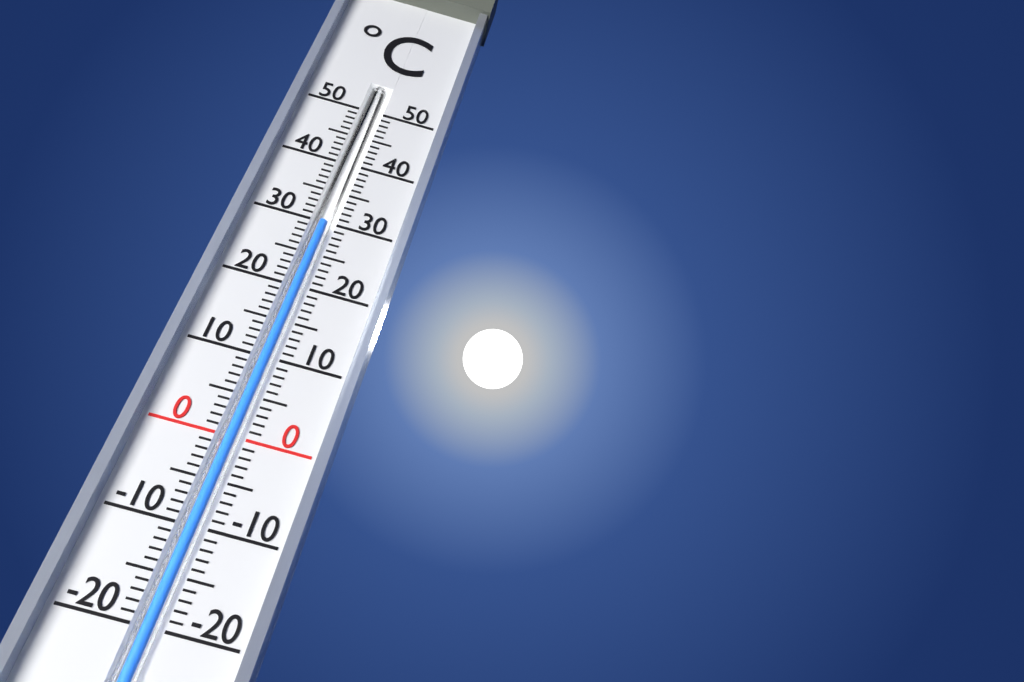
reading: 30 °C
